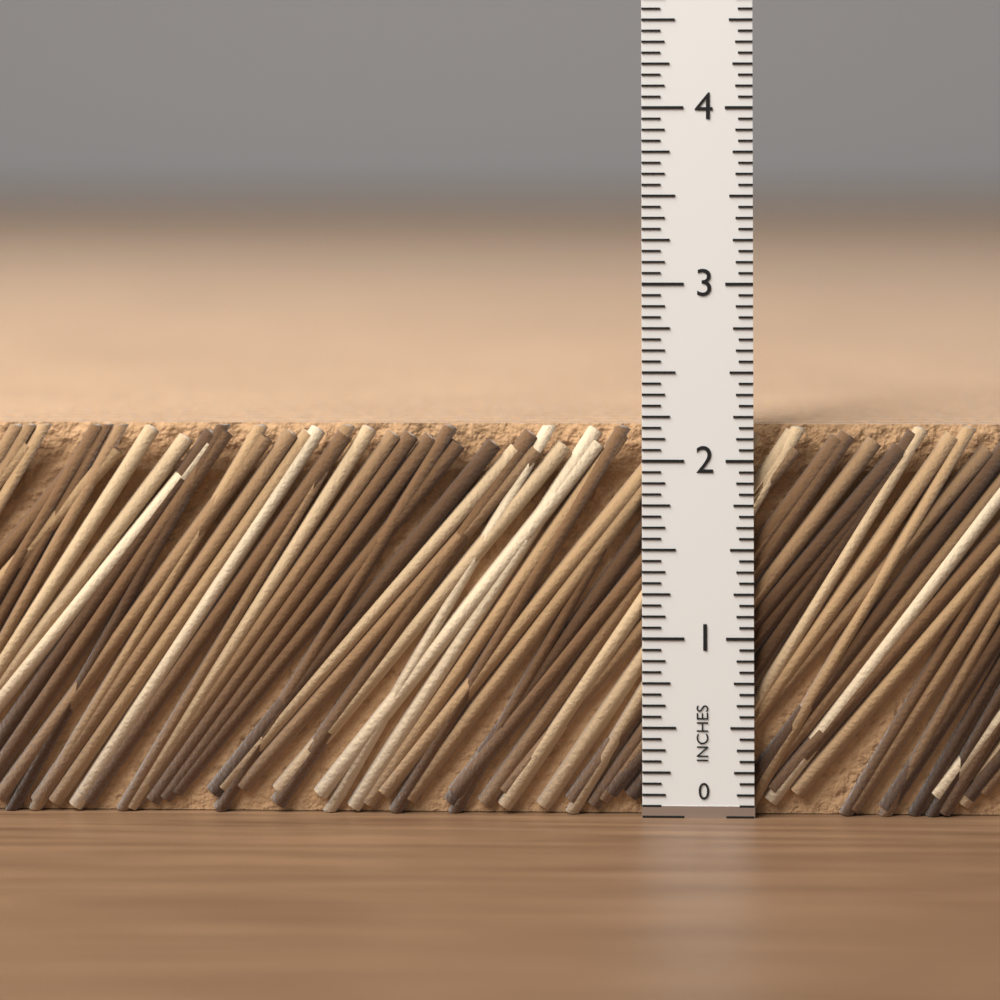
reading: 2.1875 in
